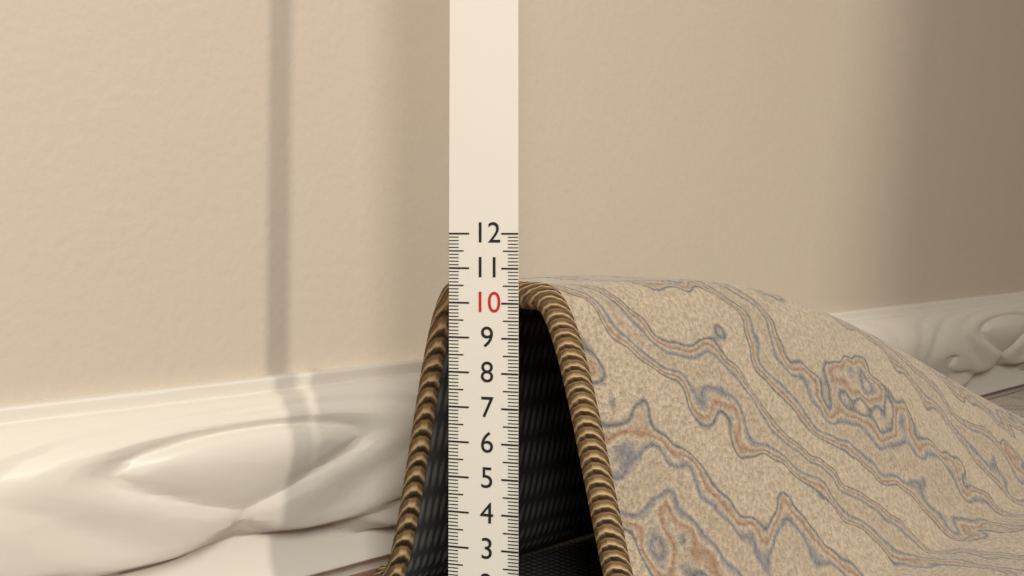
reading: 10.6 (no unit)
